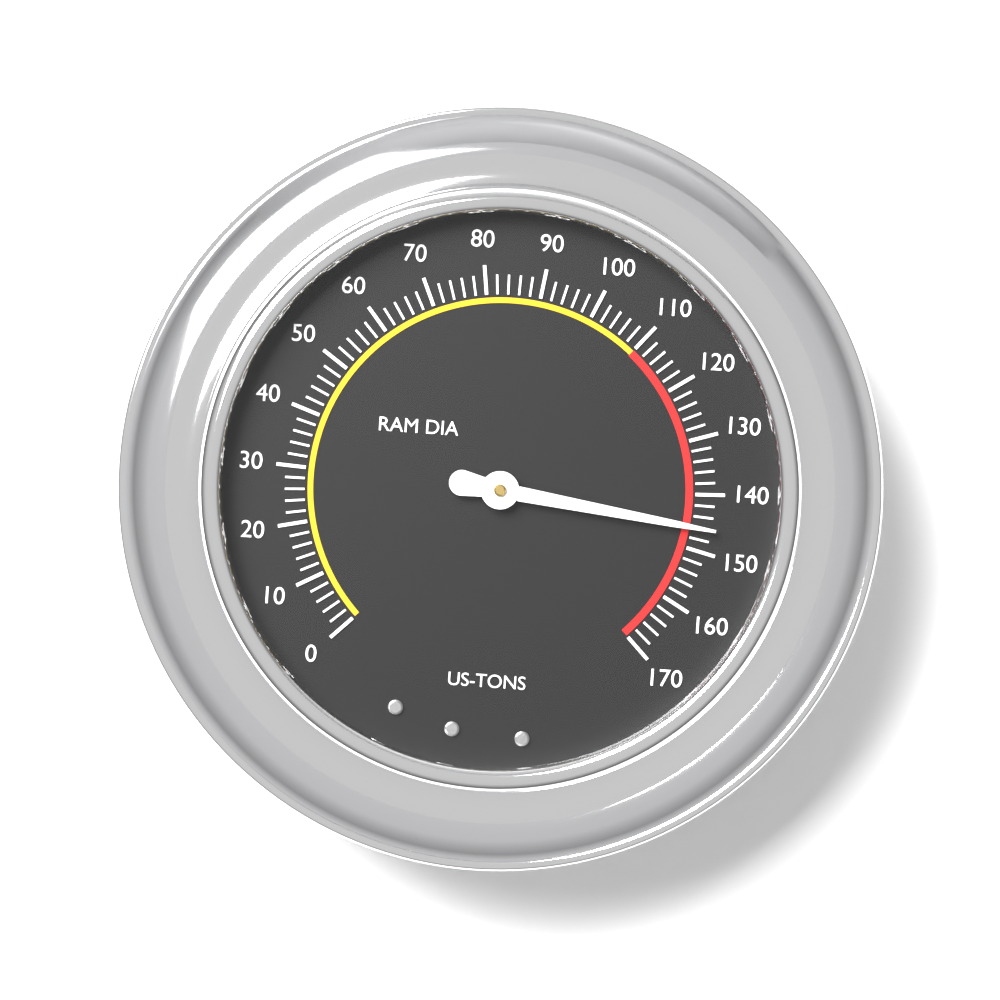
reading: 146 US-TONS
